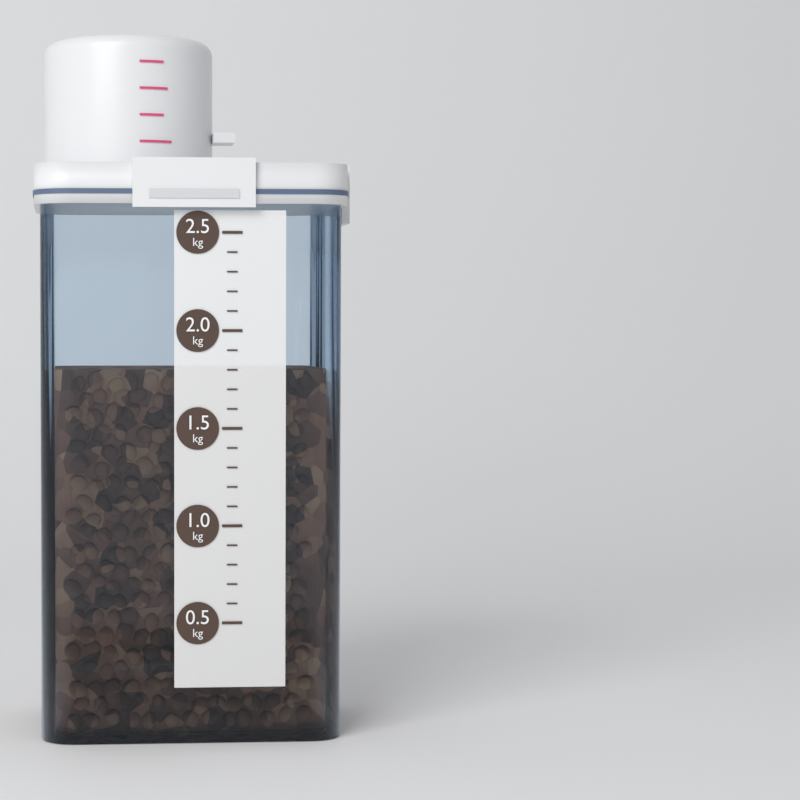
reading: 1.8 kg
